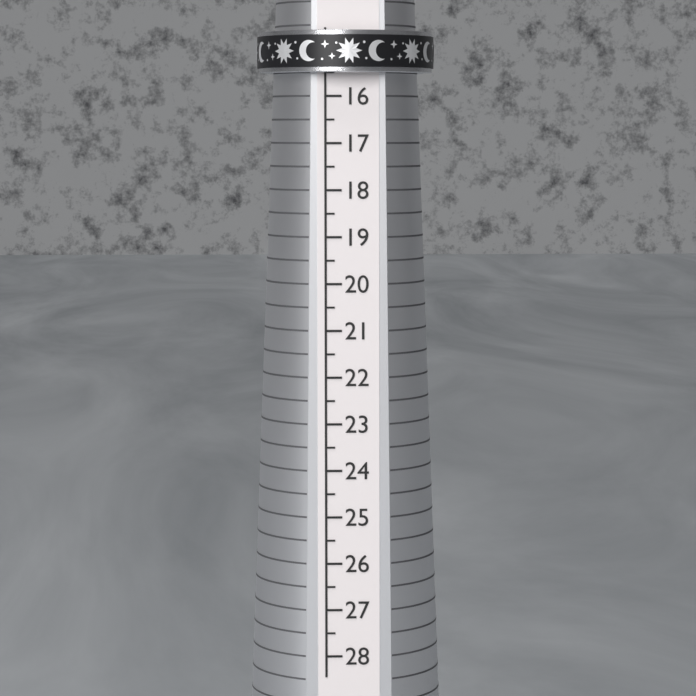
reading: 15.5 (no unit)
